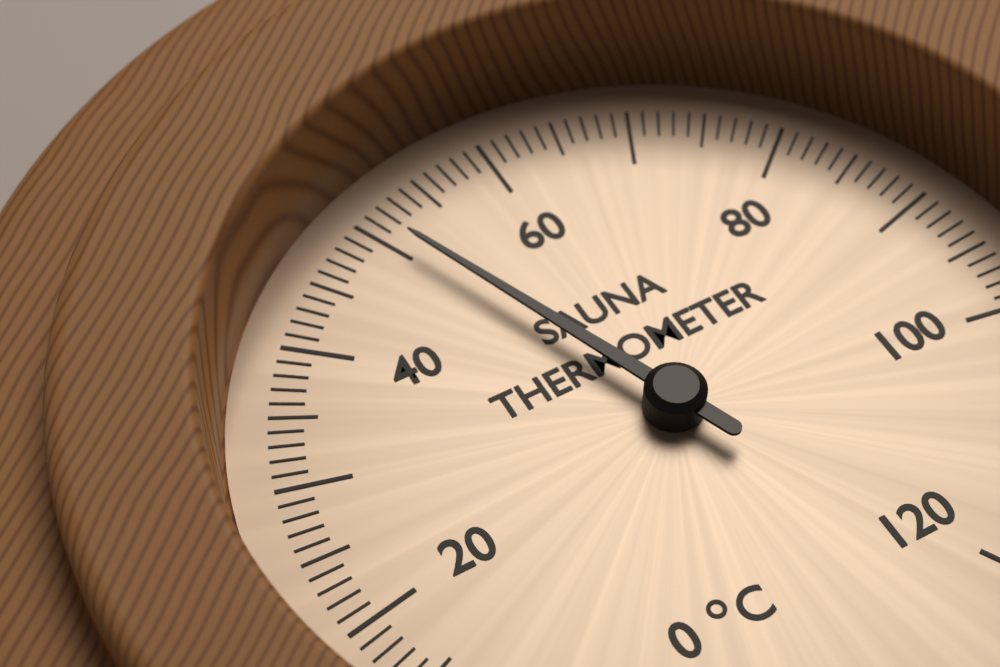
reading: 51 °C
